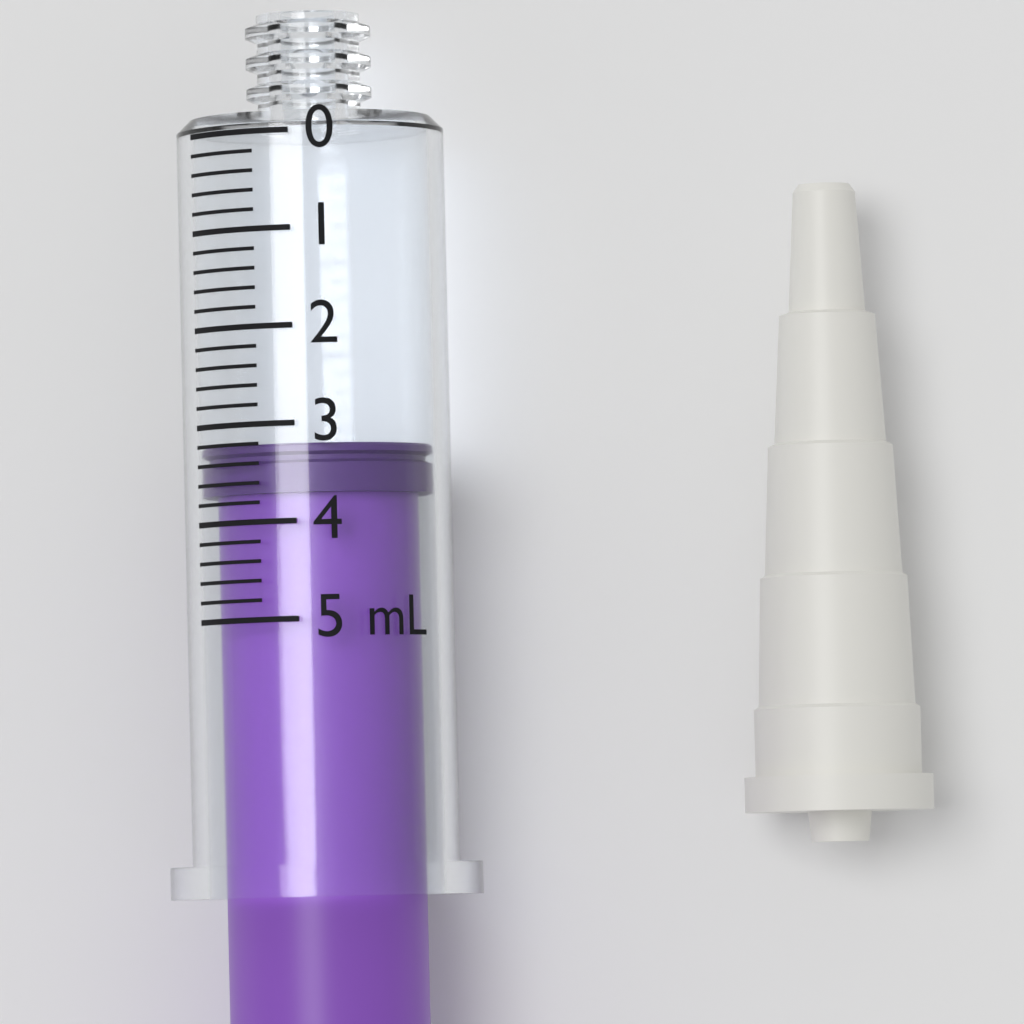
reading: 3.2 mL
